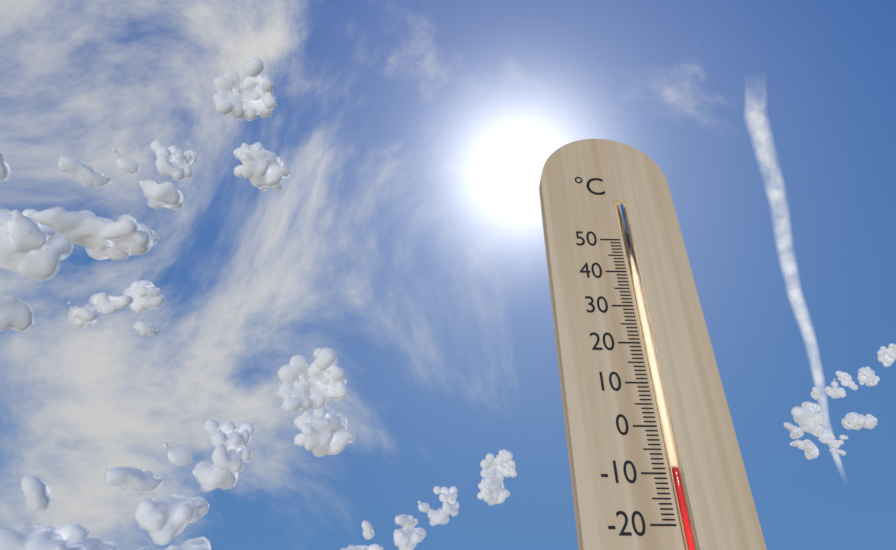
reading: -9 °C
